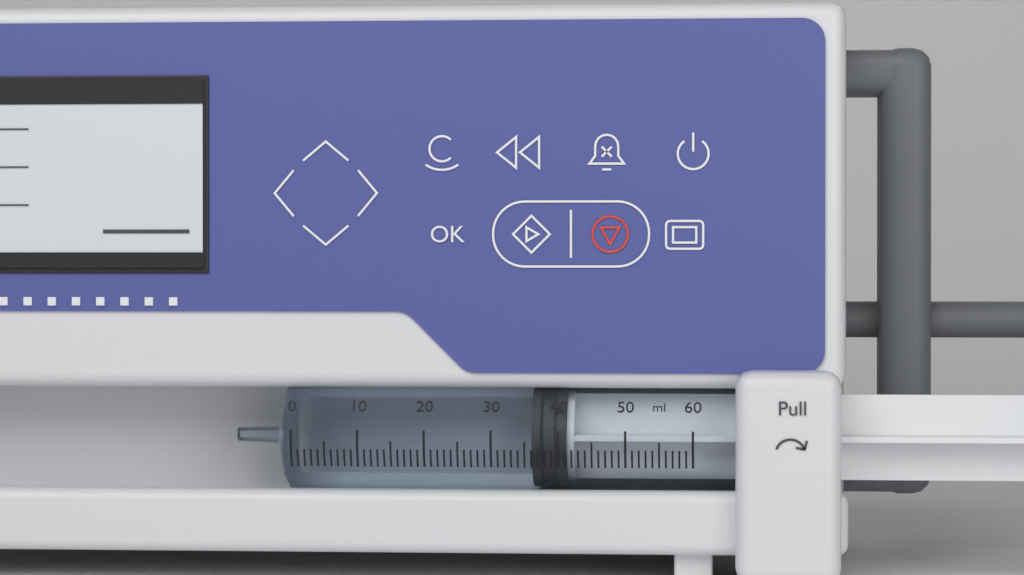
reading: 36 ml
